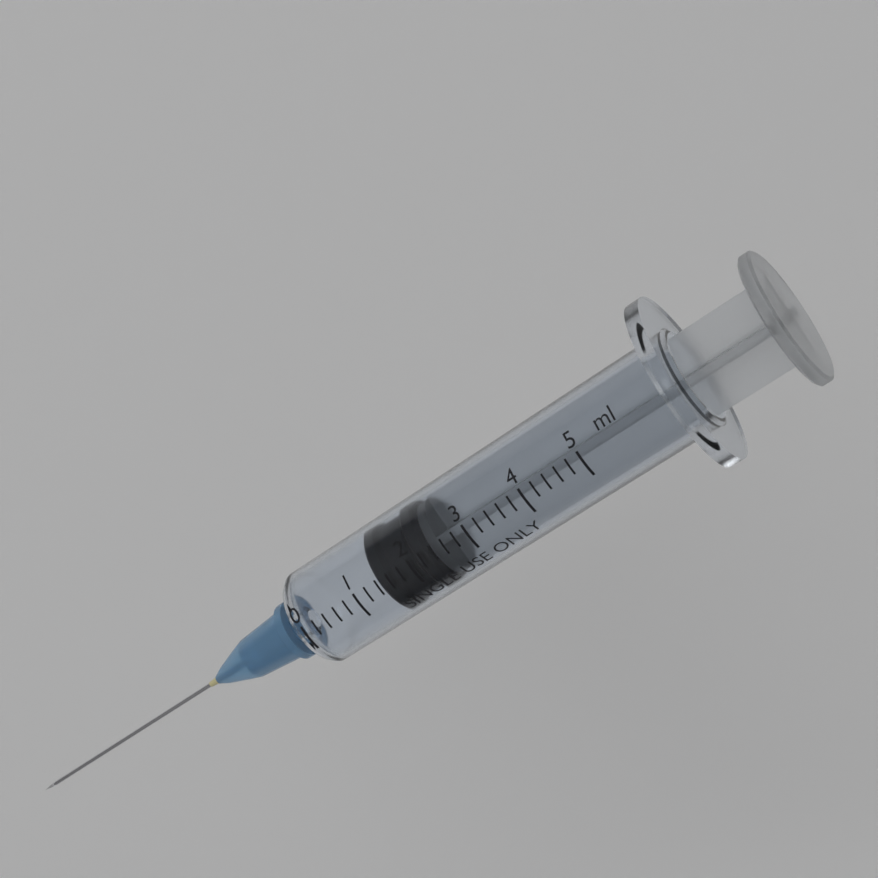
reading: 1.4 ml
